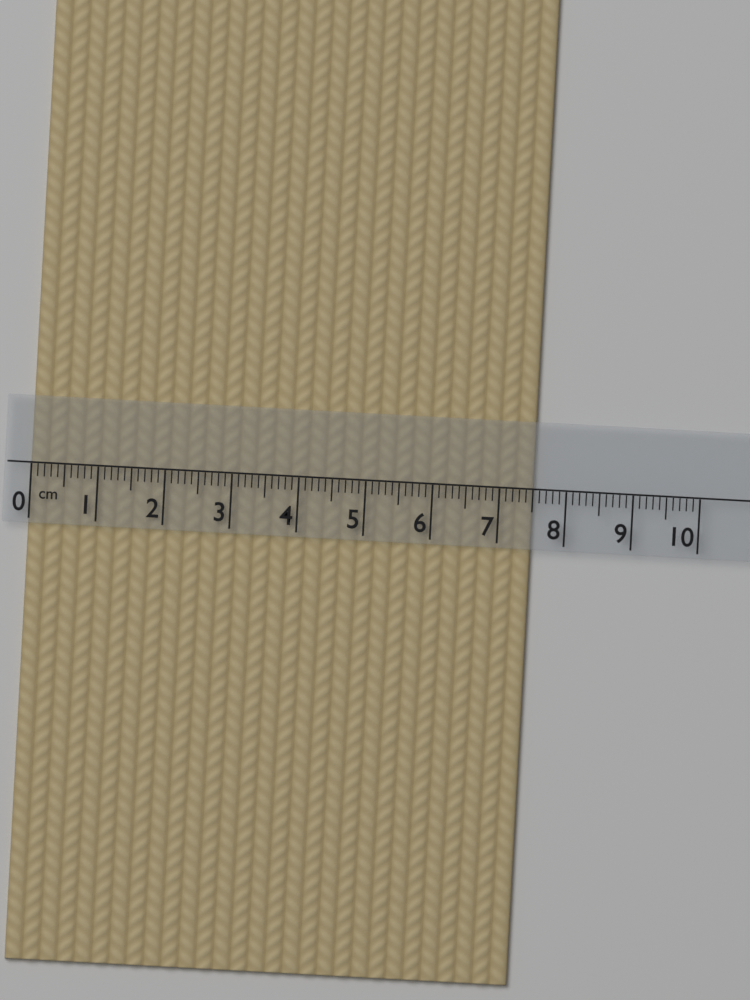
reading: 7.5 cm
